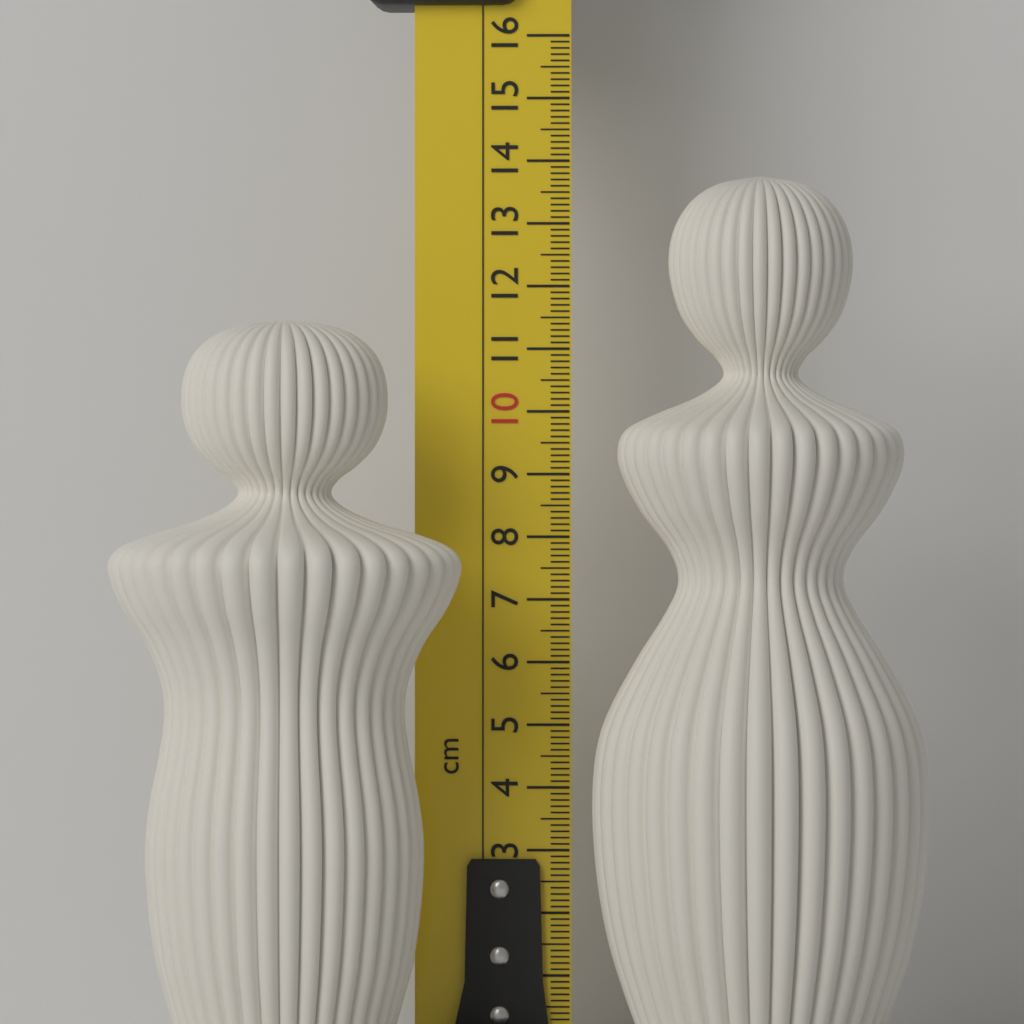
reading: 11.4 cm
